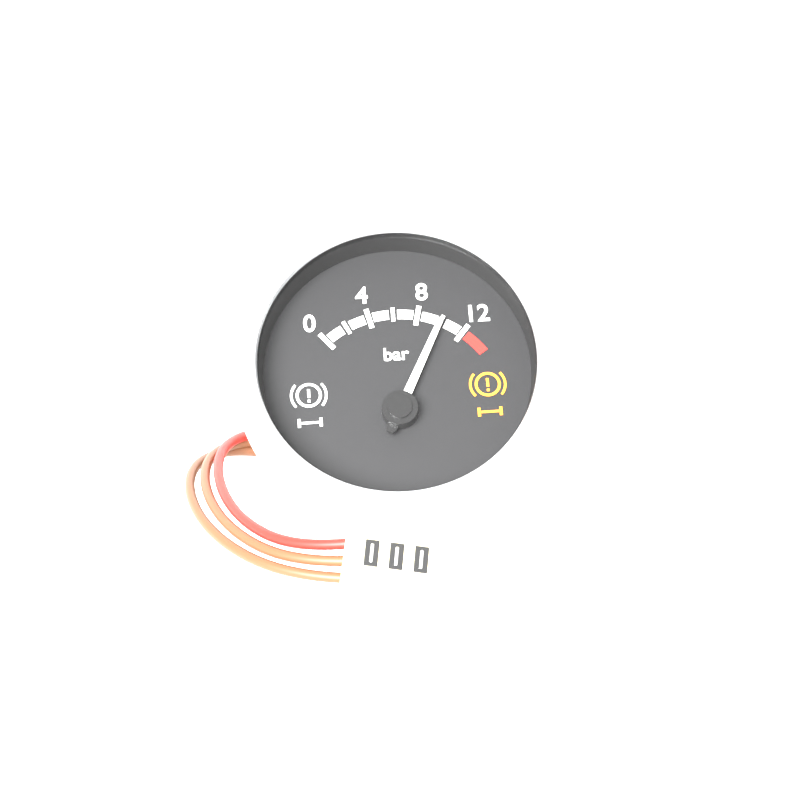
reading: 10 bar
